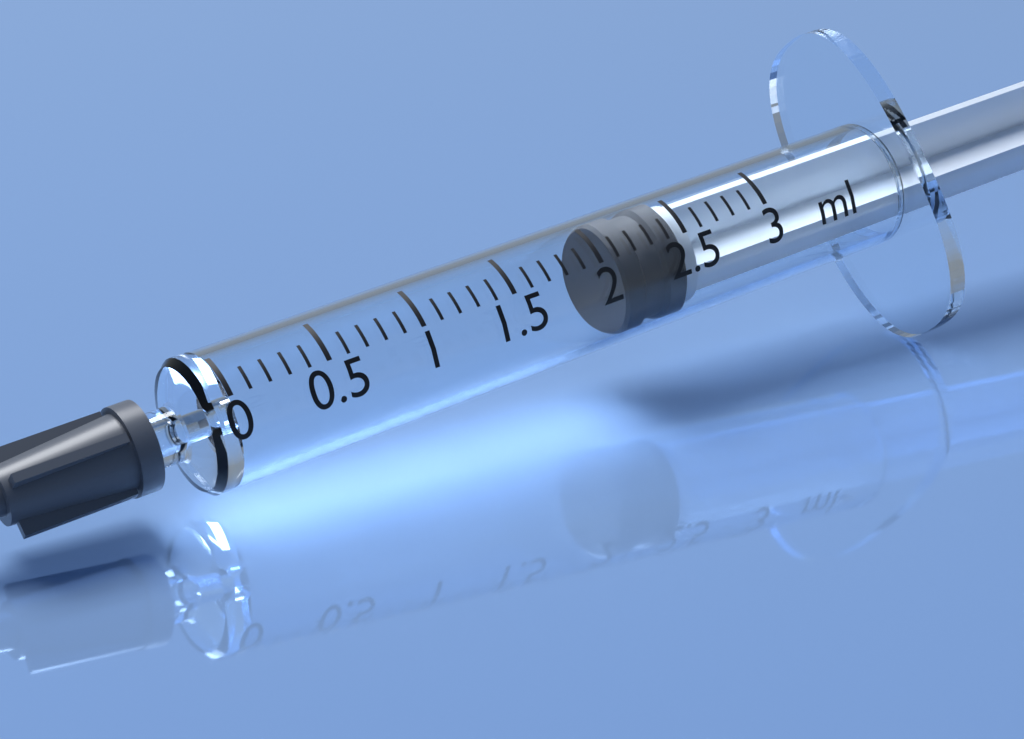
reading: 2.1 ml
